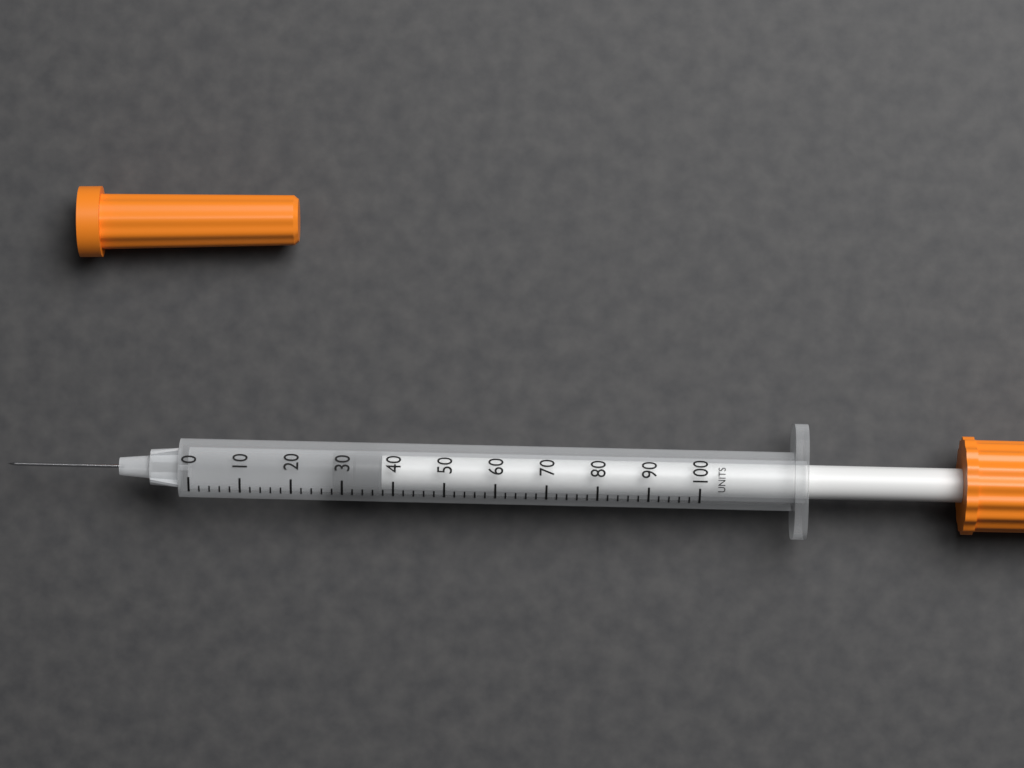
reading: 28 units
